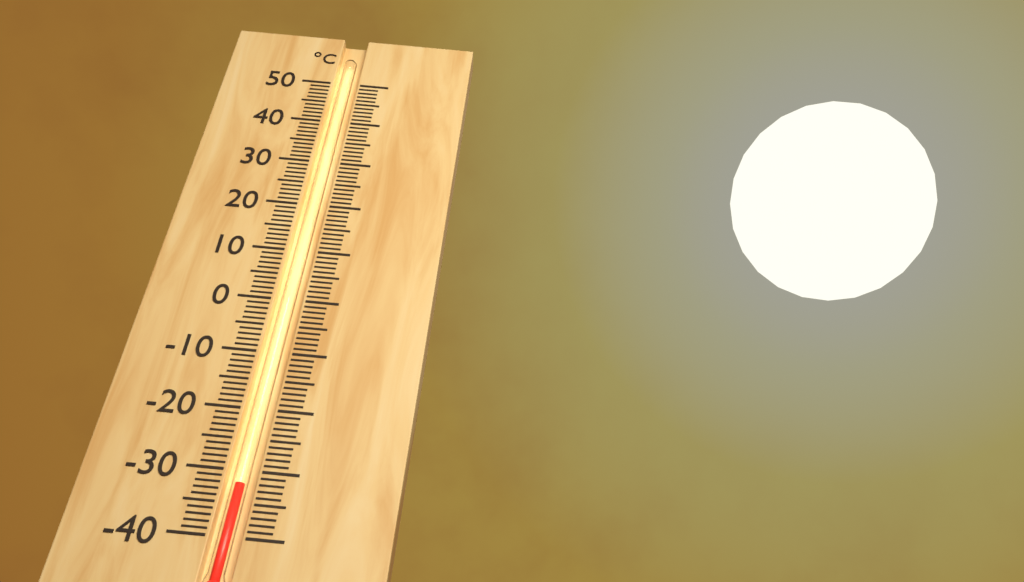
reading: -32 °C
